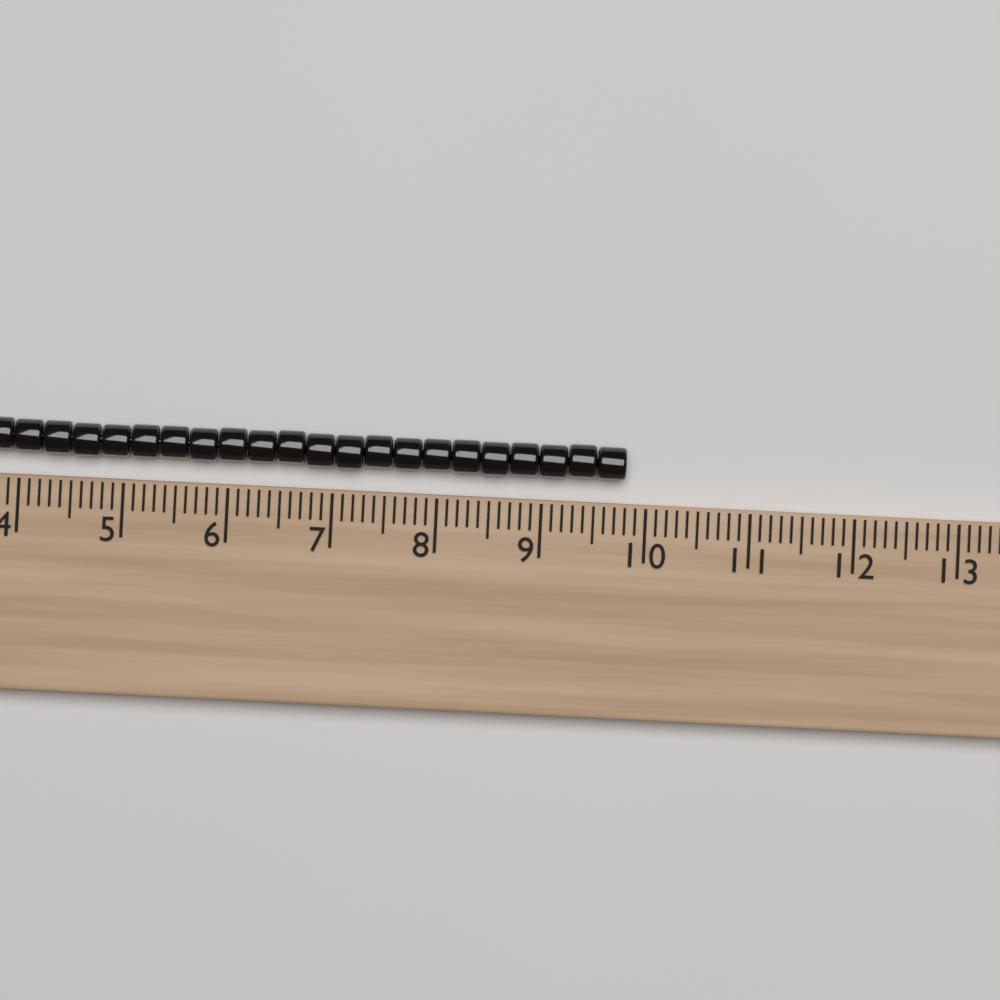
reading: 9.8 (no unit)
